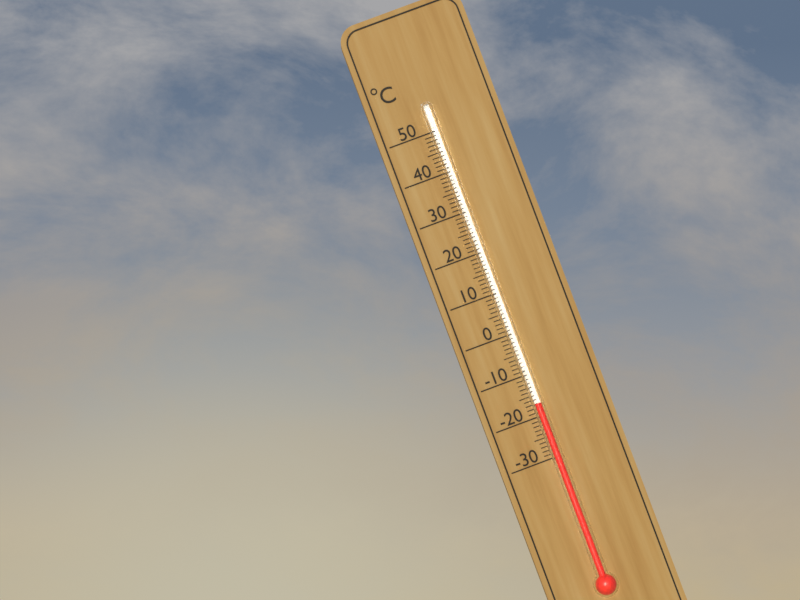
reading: -17 °C
